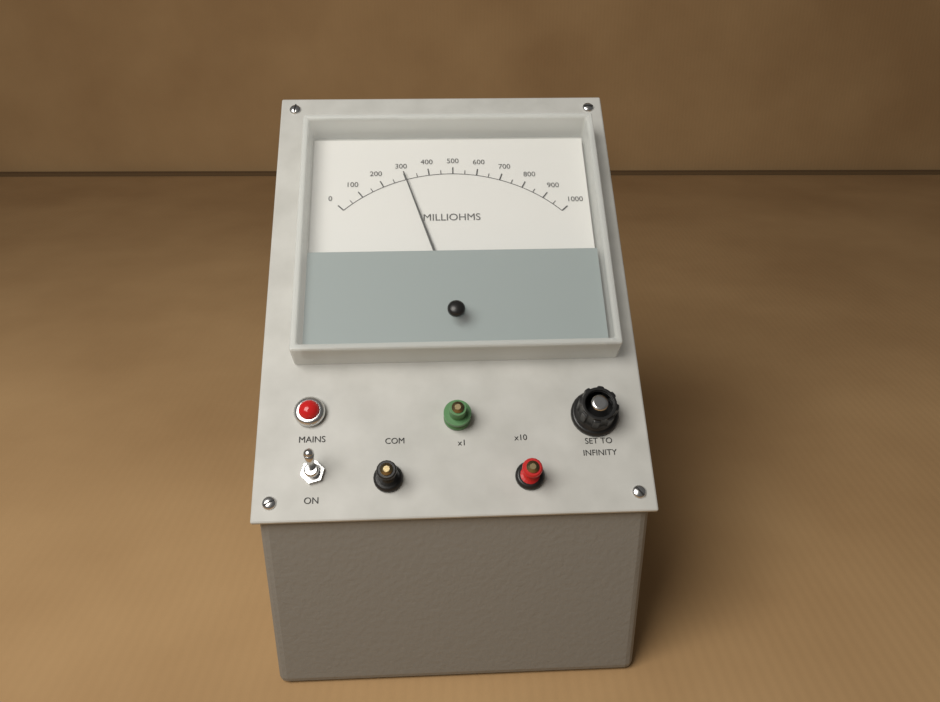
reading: 300 milliohms
